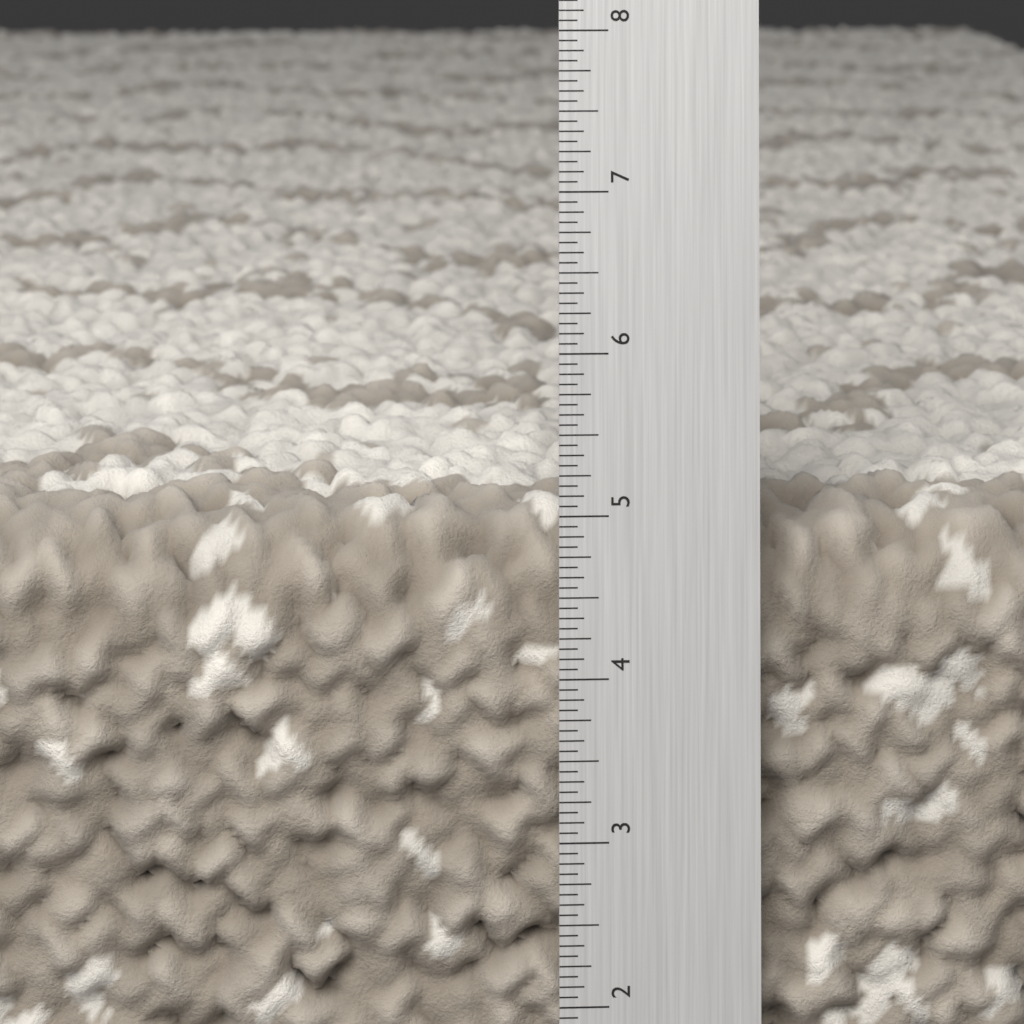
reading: 5.0000 in
